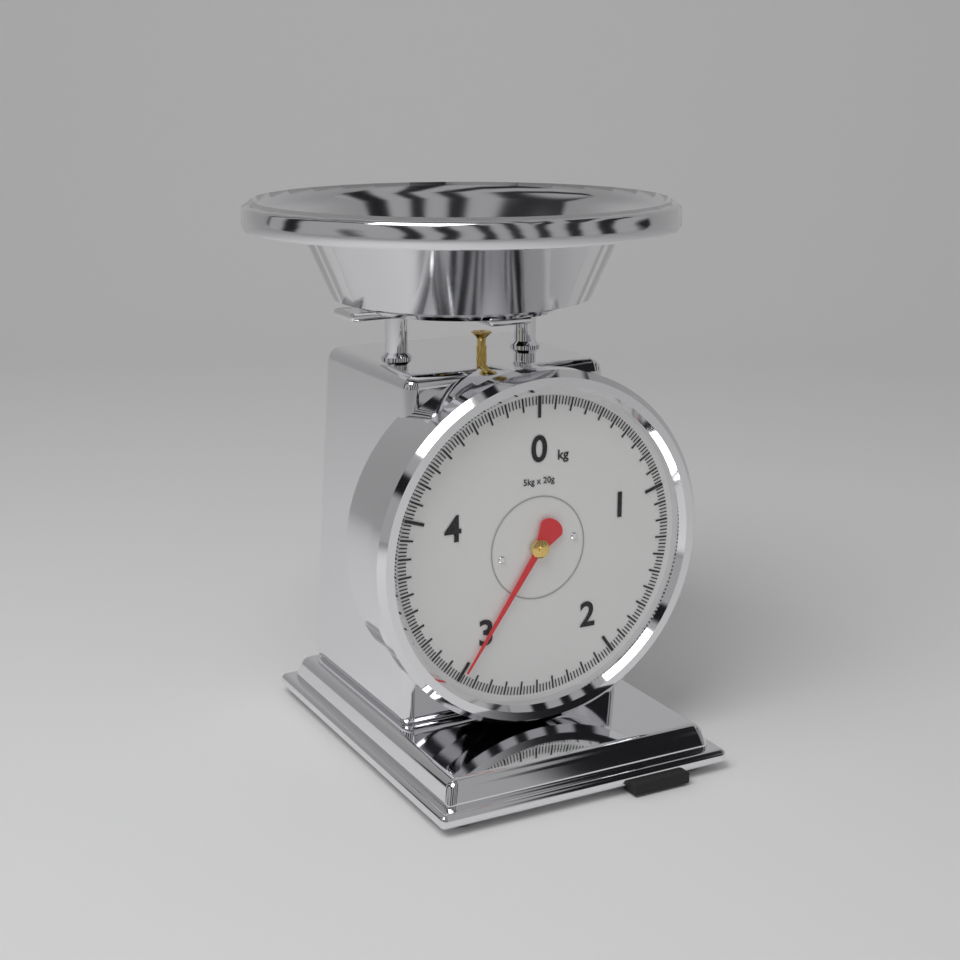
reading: 2.98 kg
